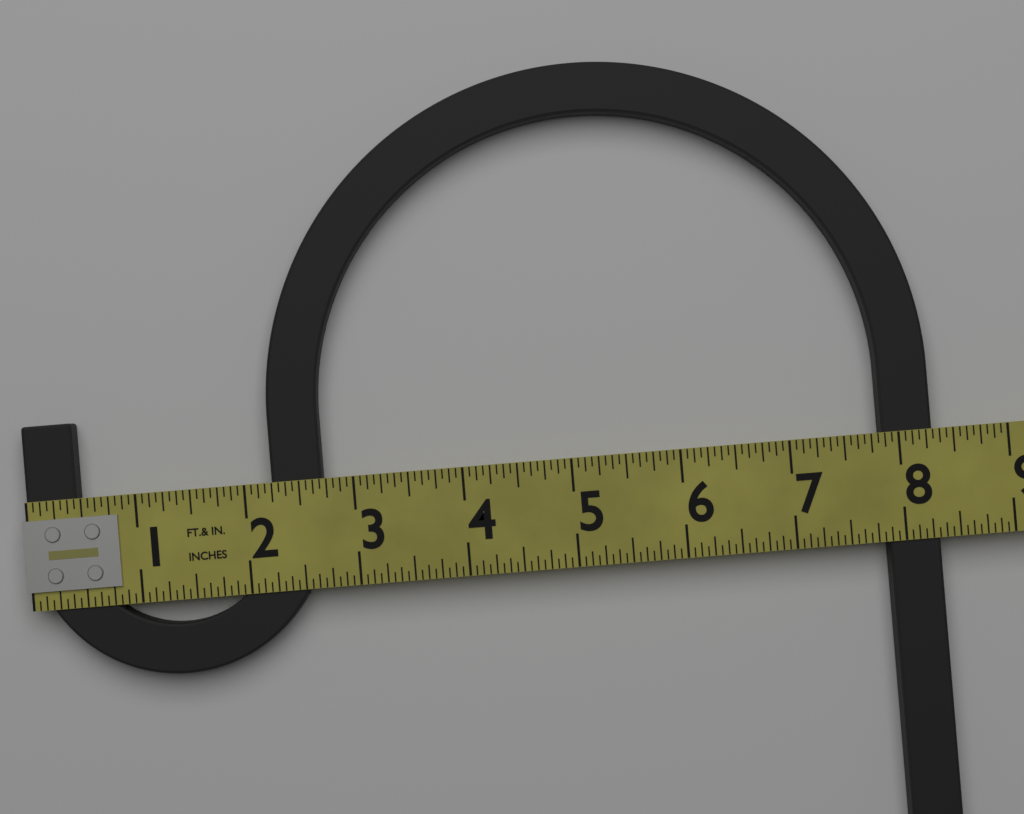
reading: 8.3125 in
